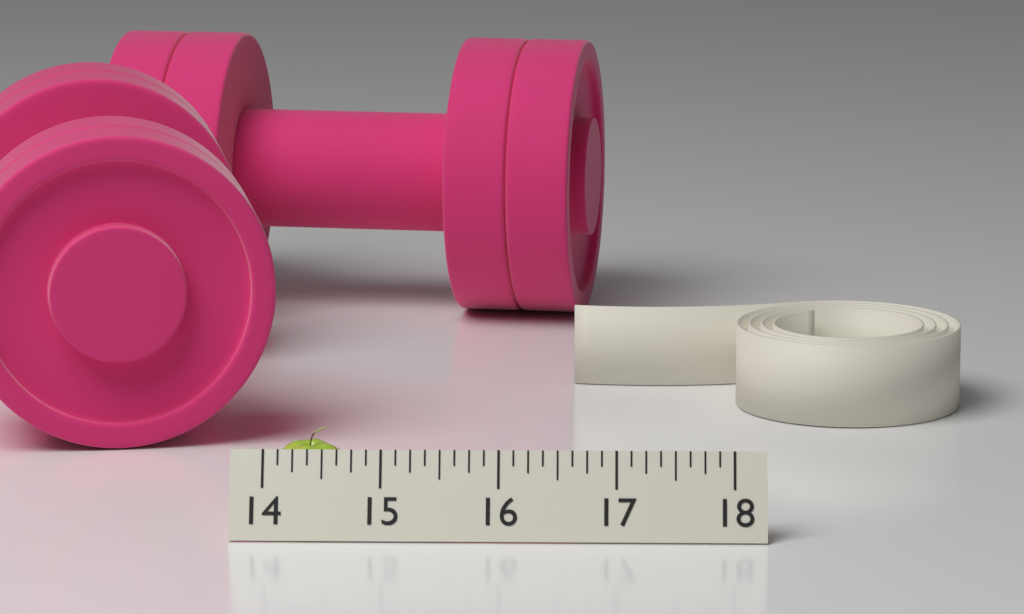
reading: 14.750 (no unit)
